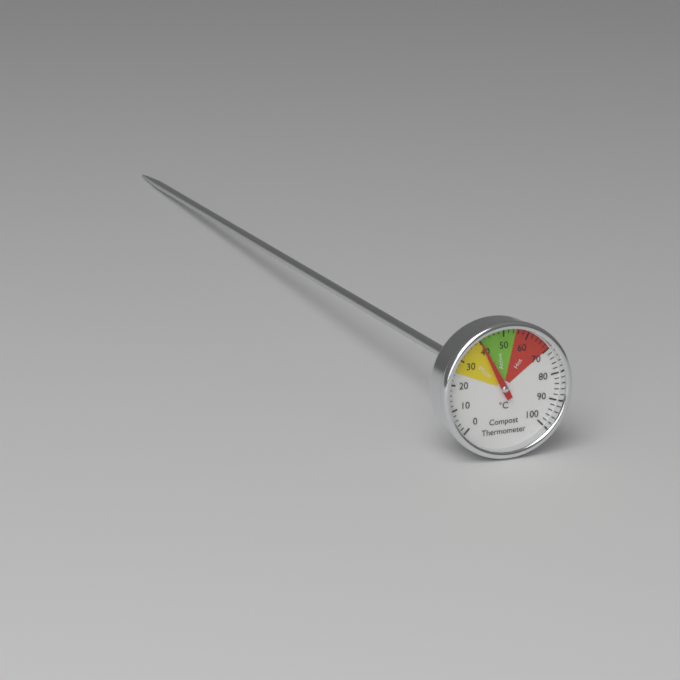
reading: 40 °C
